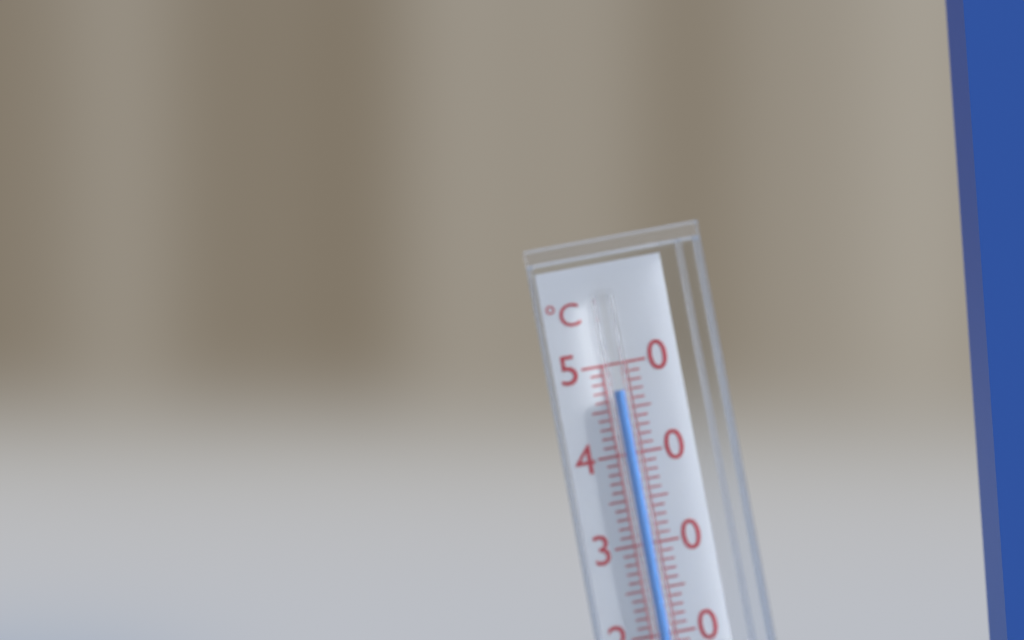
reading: 47 °C
